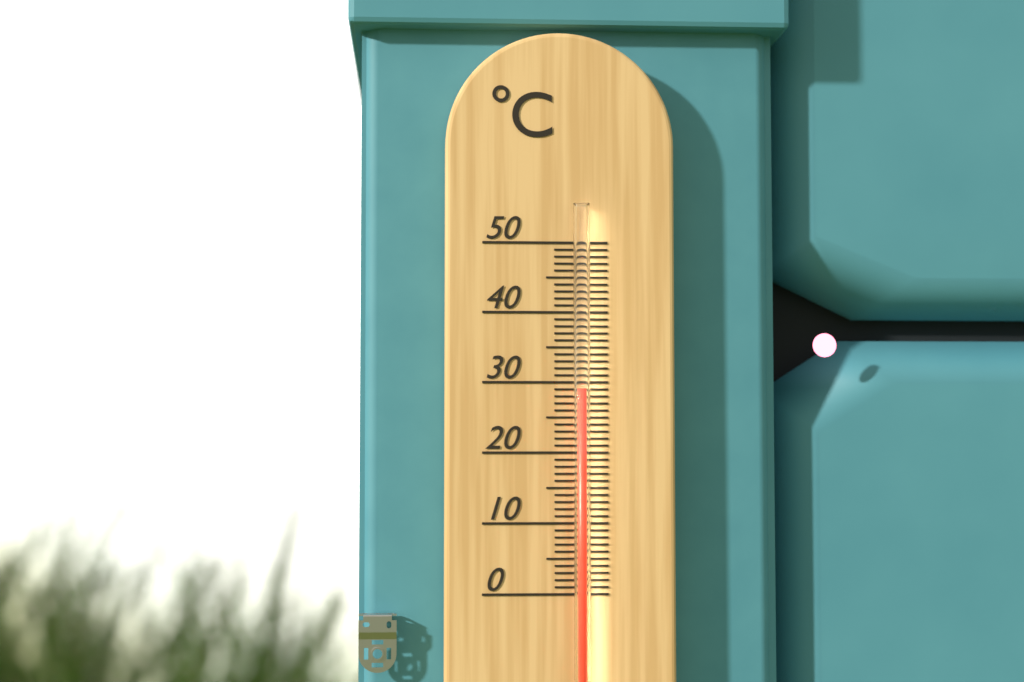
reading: 29 °C
